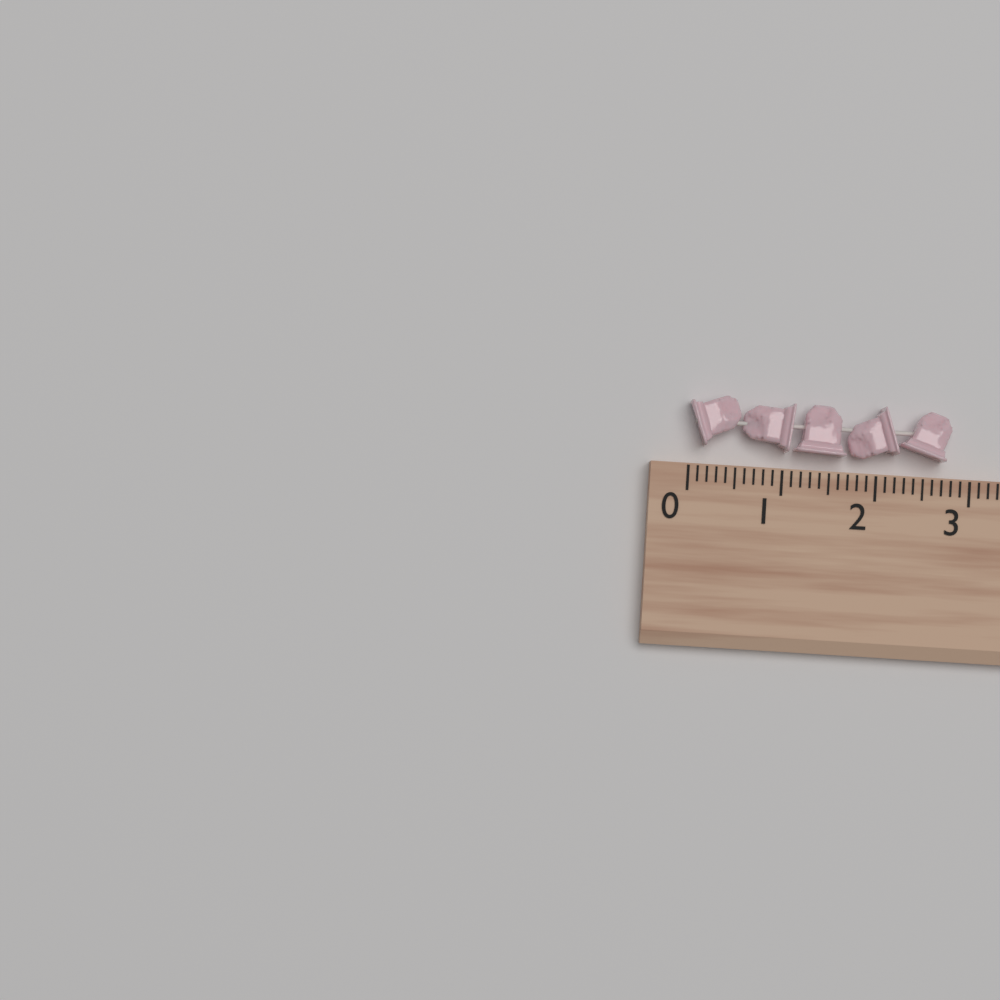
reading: 2.8 (no unit)
